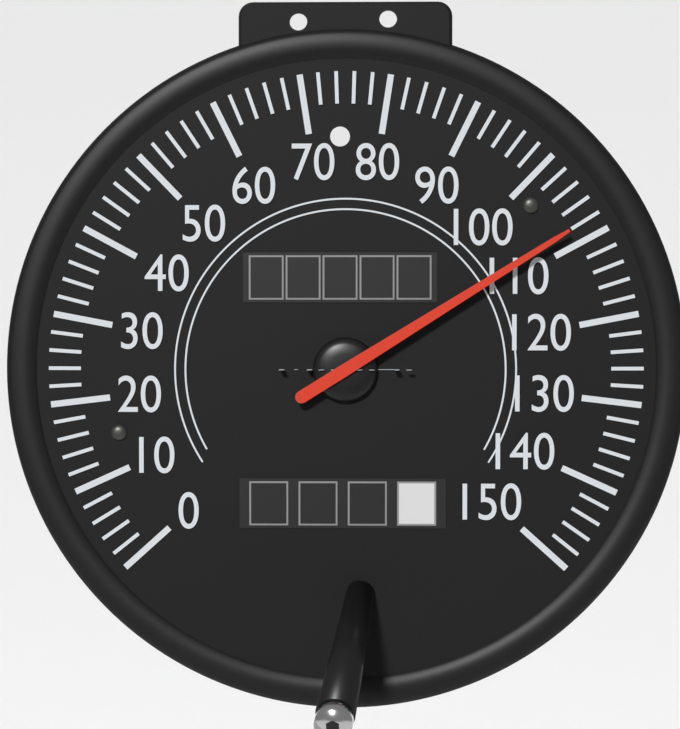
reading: 108 mph
